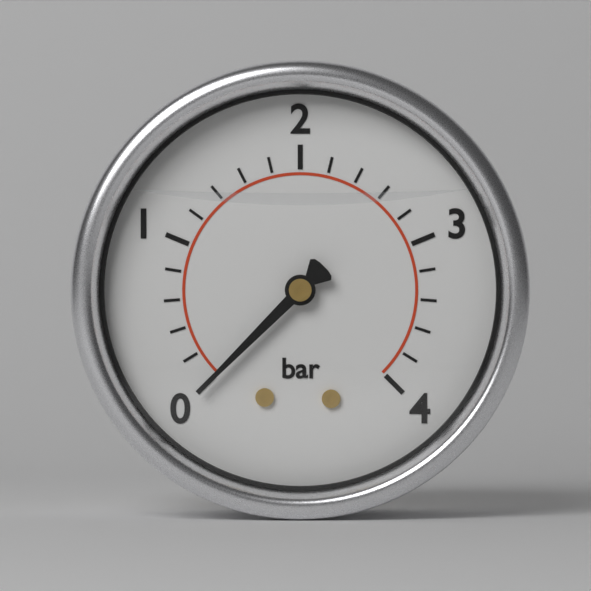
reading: 0.0 bar
